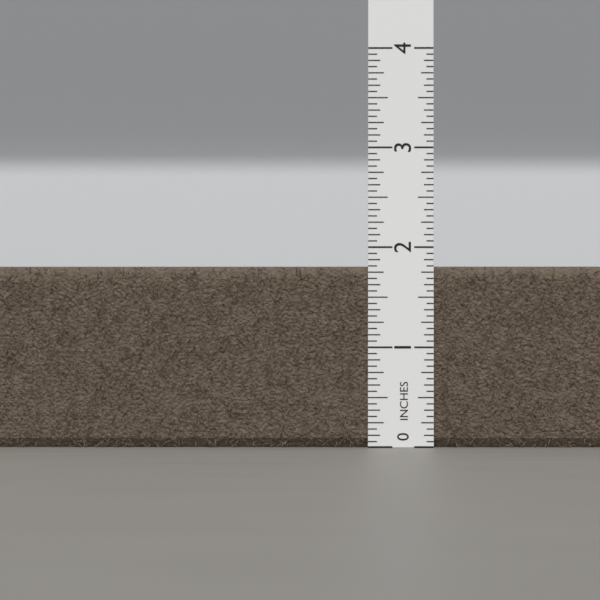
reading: 1.8125 in
